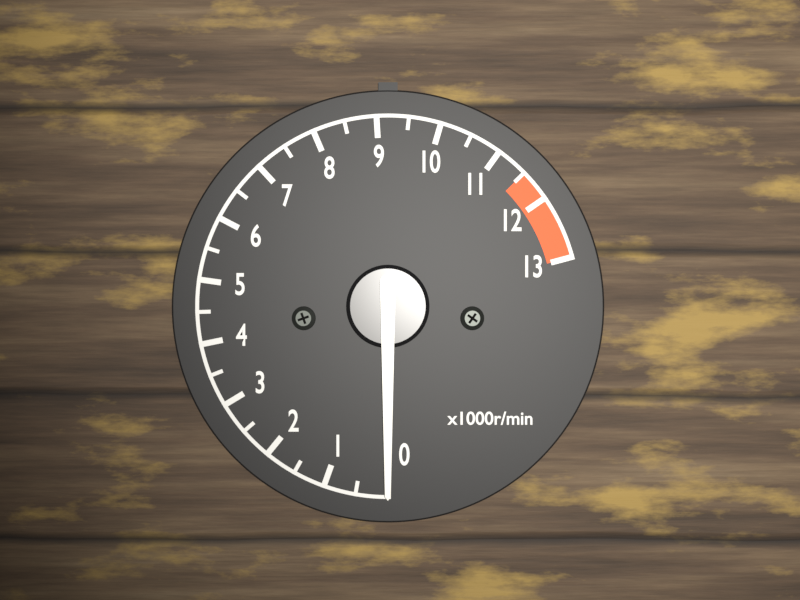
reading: 0 r/min
